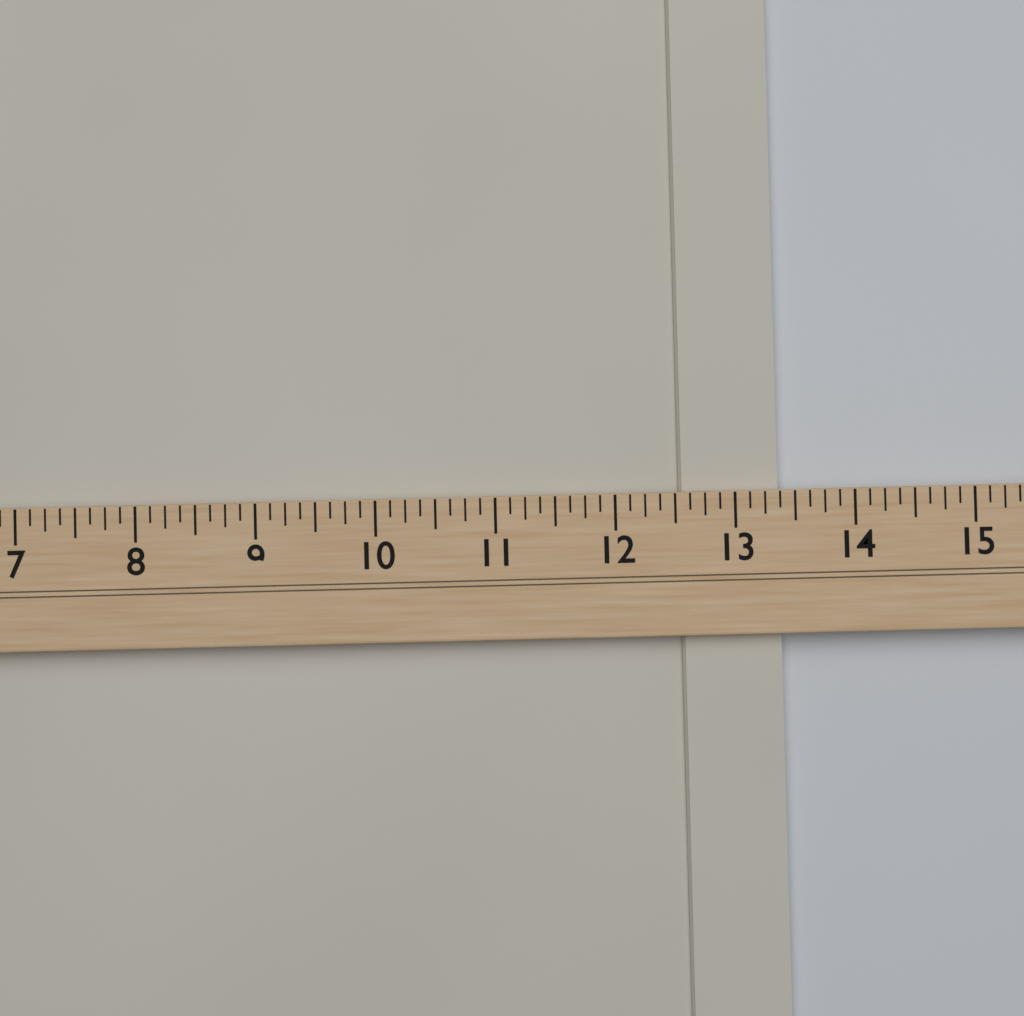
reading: 13.375 (no unit)
